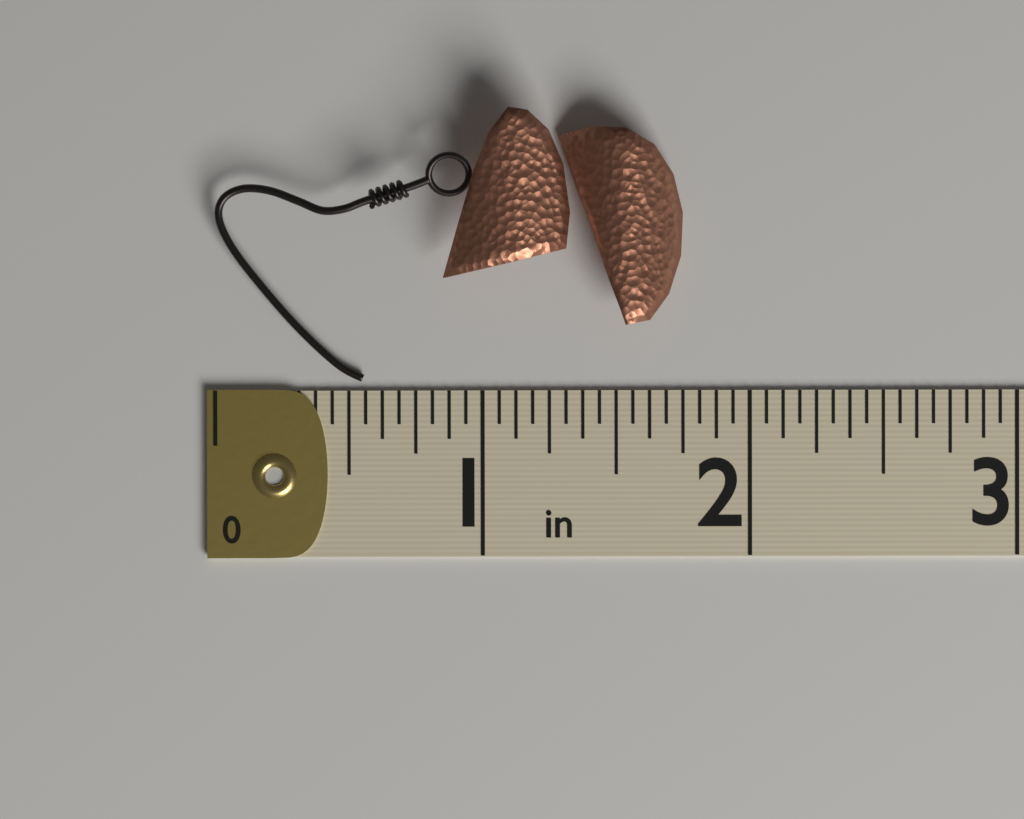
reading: 1.7500 in
